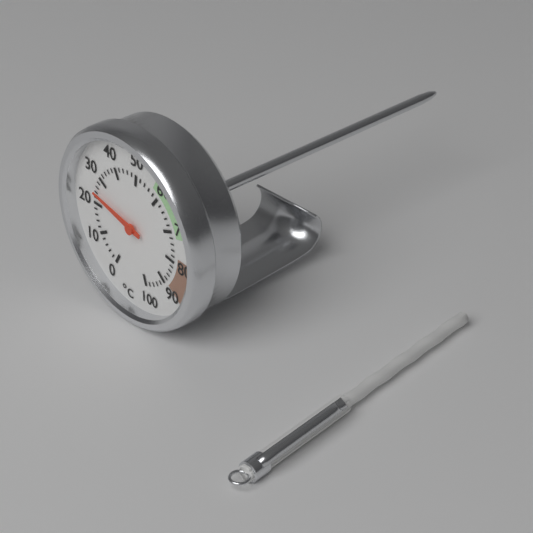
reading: 24 °C
